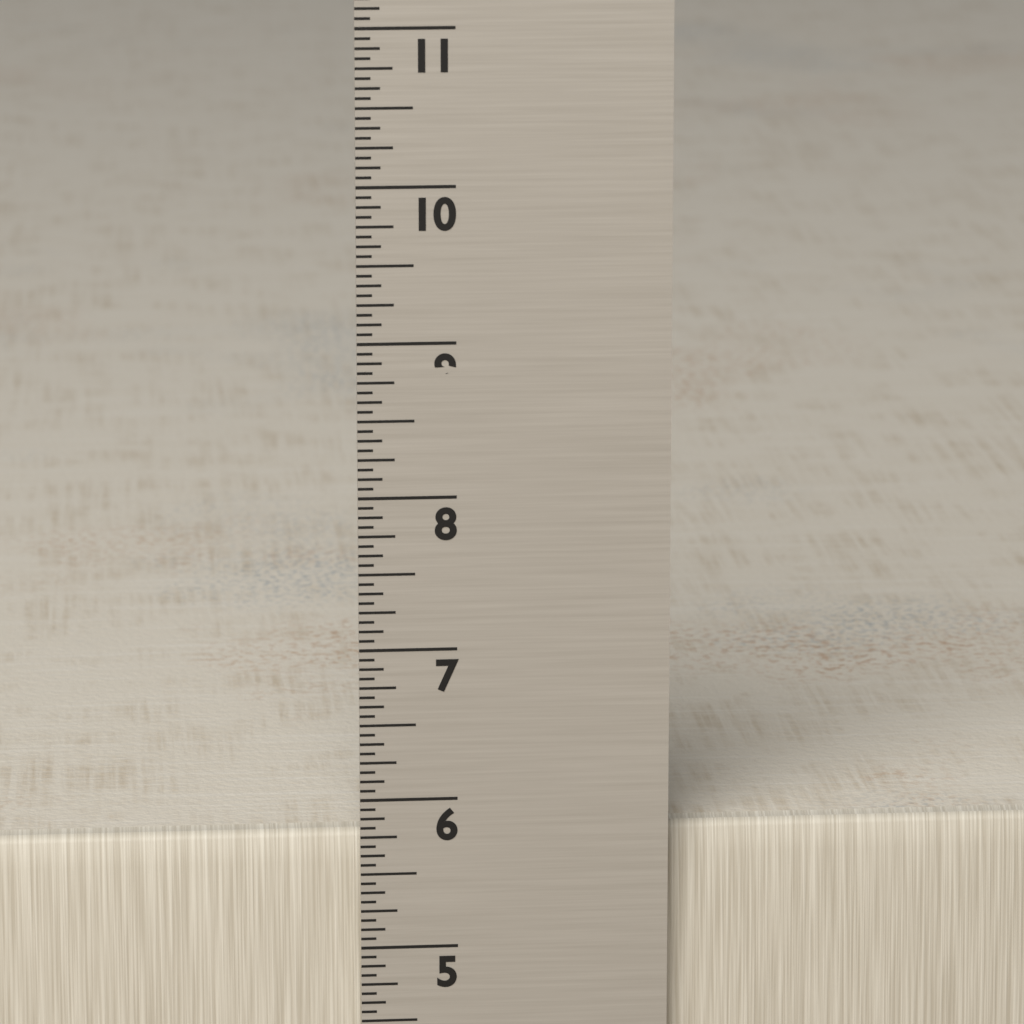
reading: 5.7500 in
